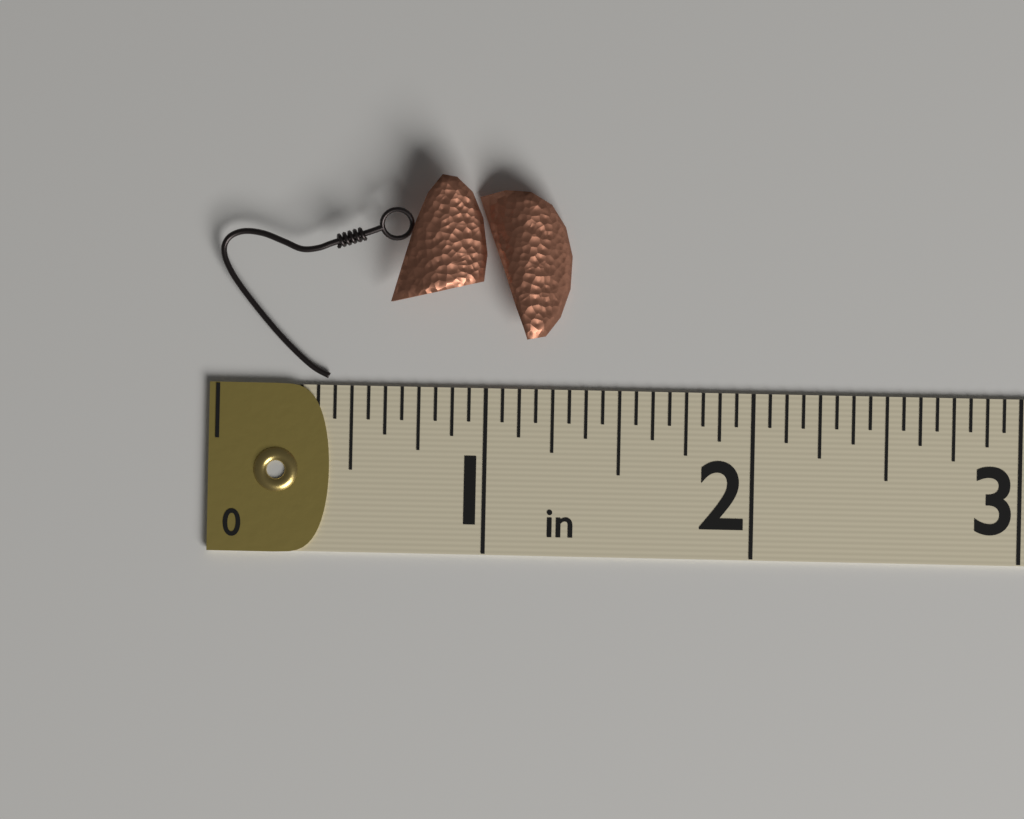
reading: 1.3125 in
